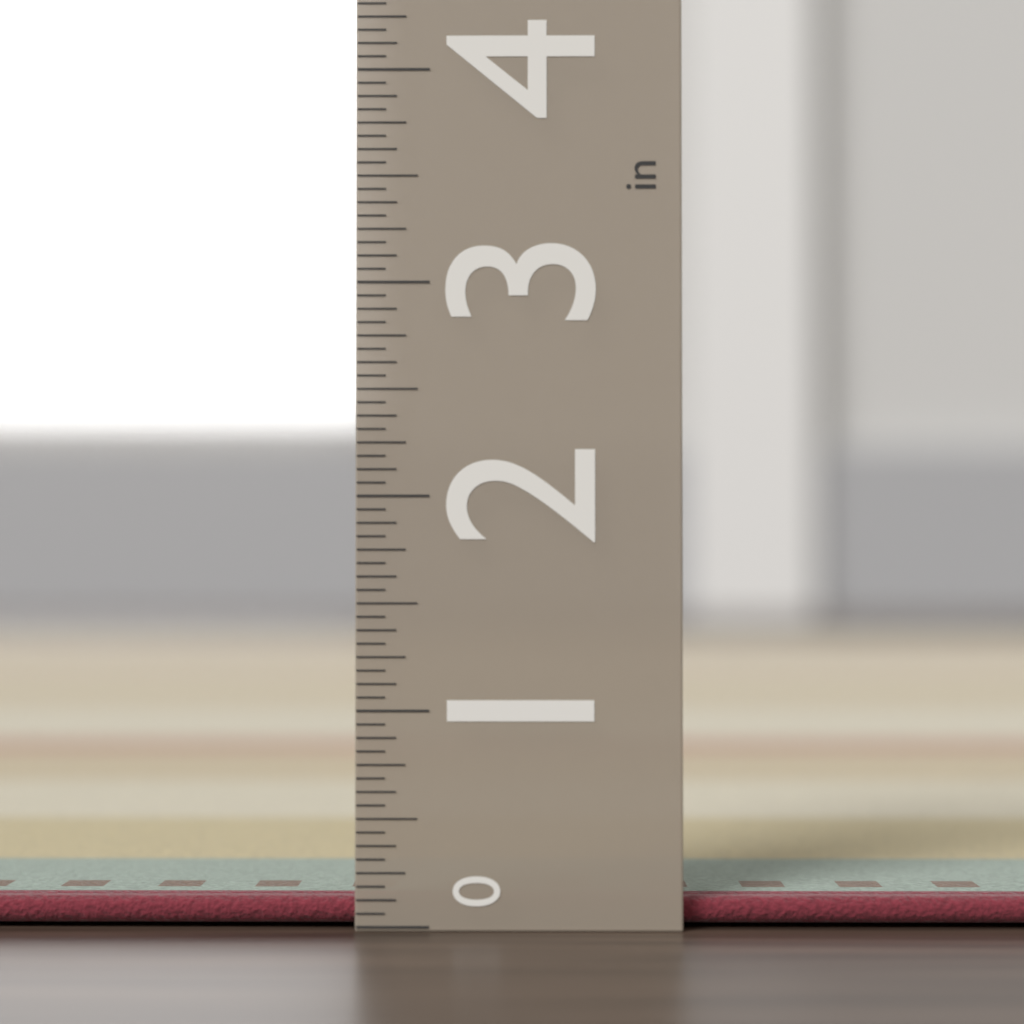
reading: 0.1250 in
